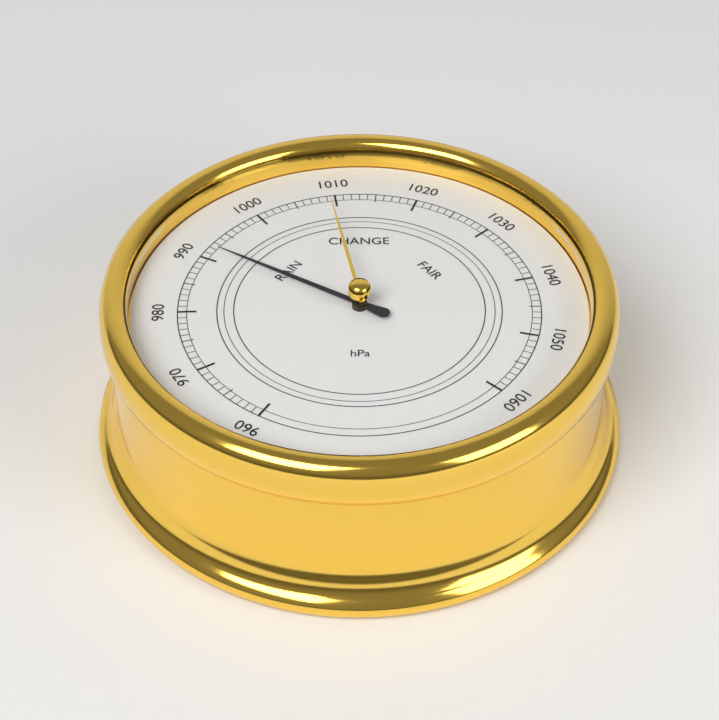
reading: 992 hPa
